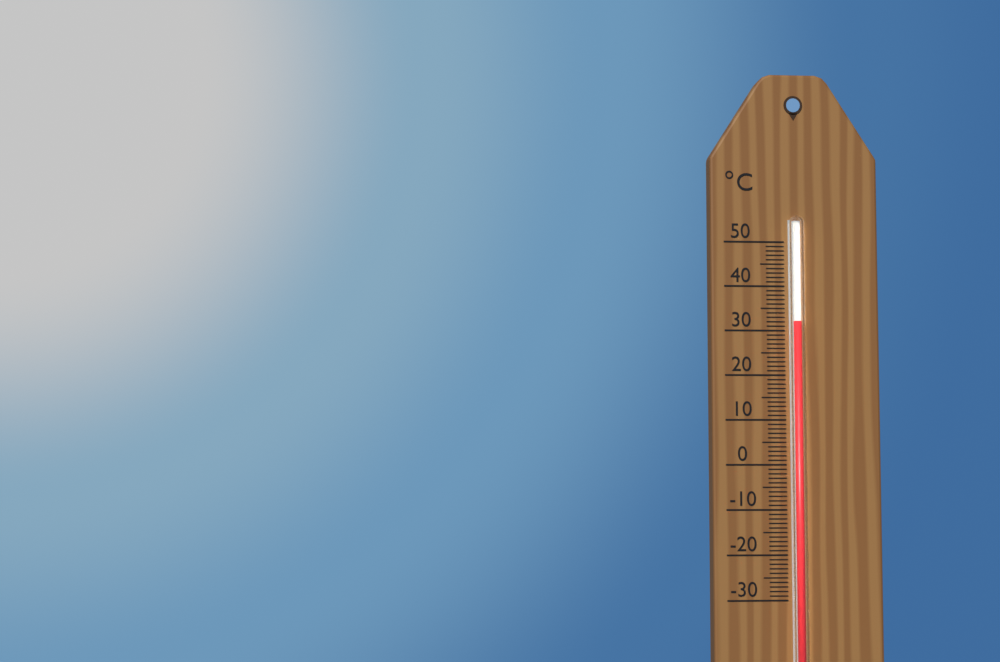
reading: 32 °C
